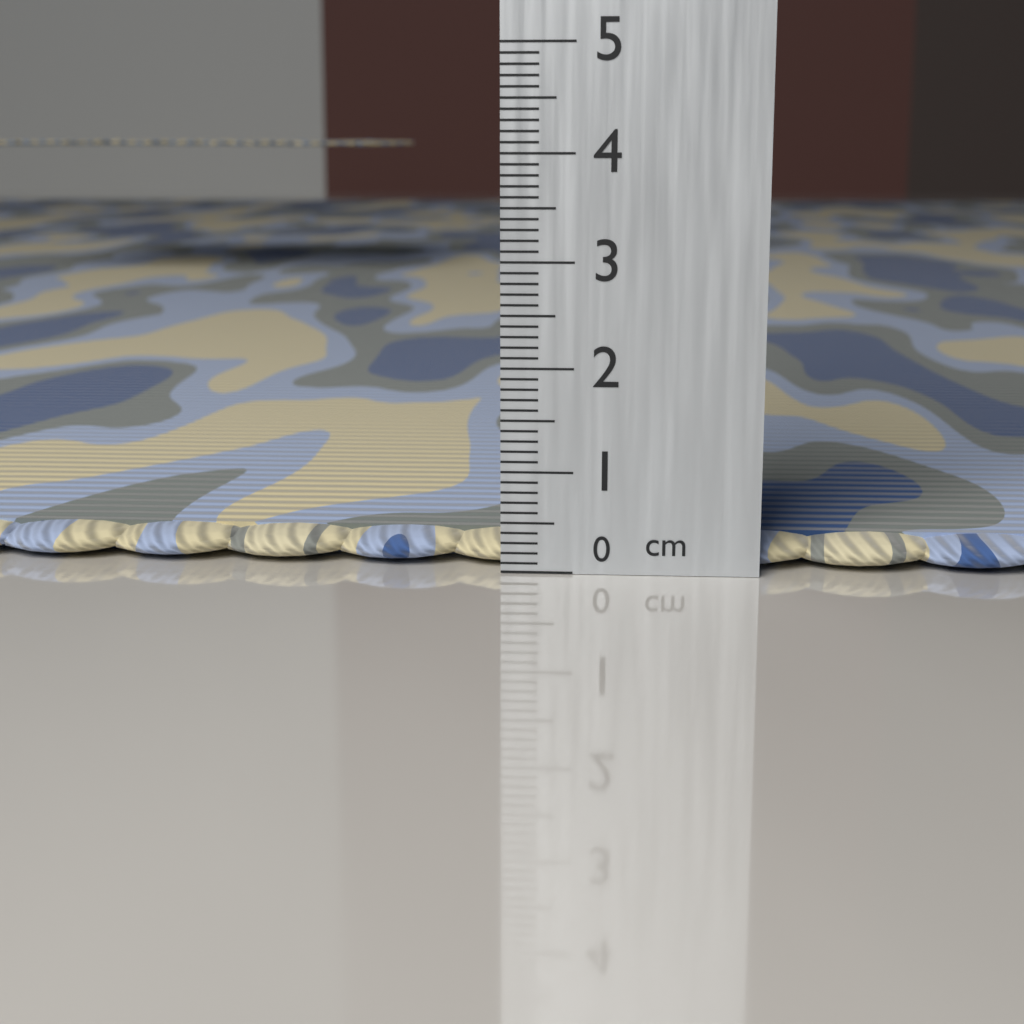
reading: 0.3 cm
